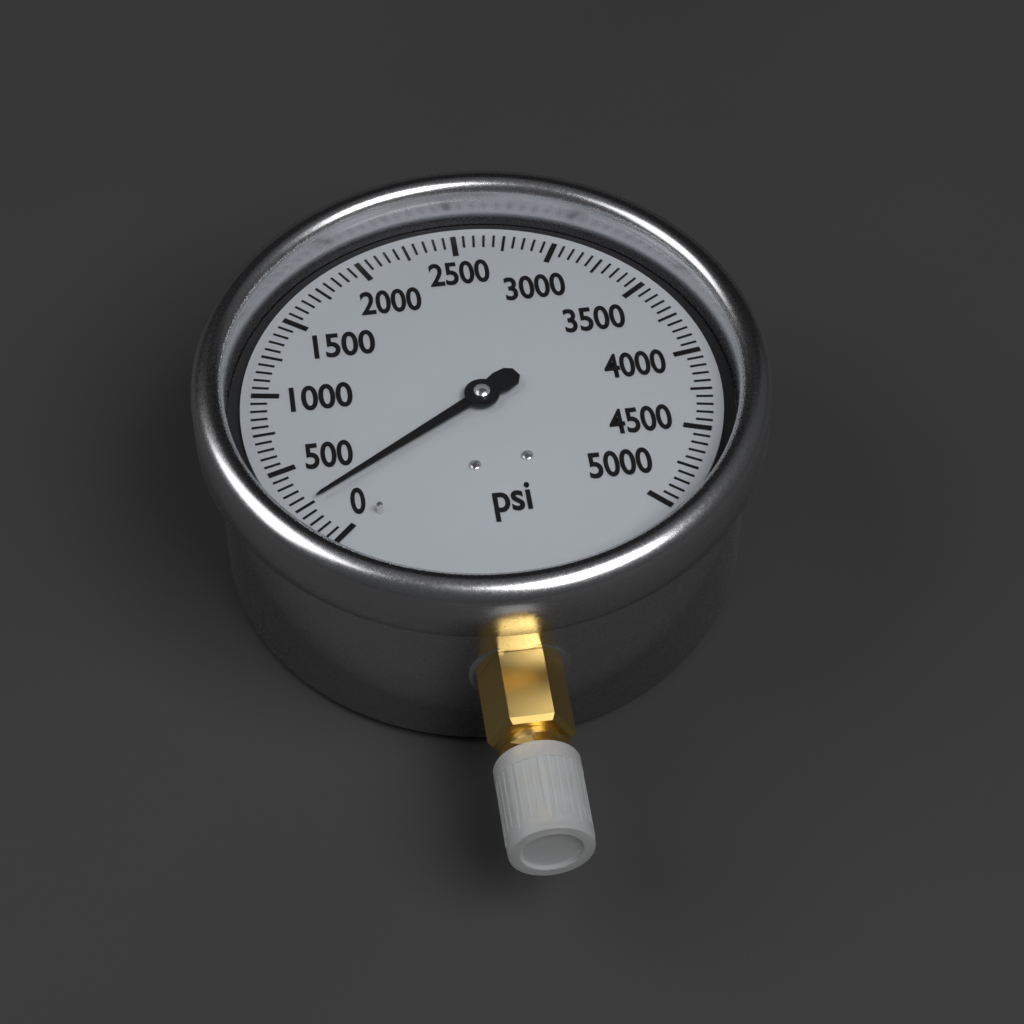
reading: 250 psi
